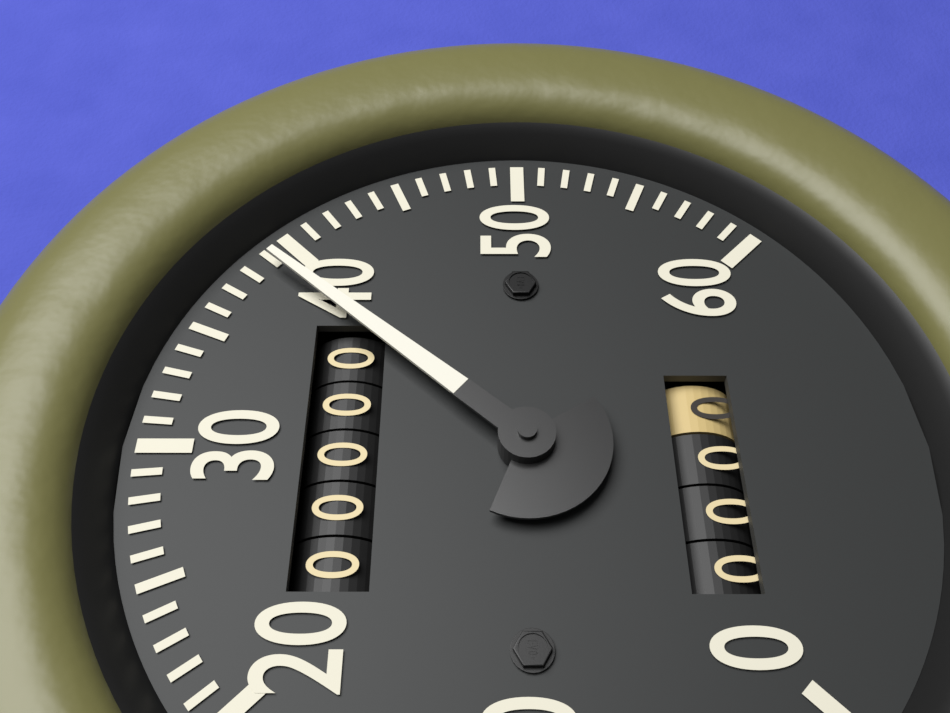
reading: 39 (no unit)
